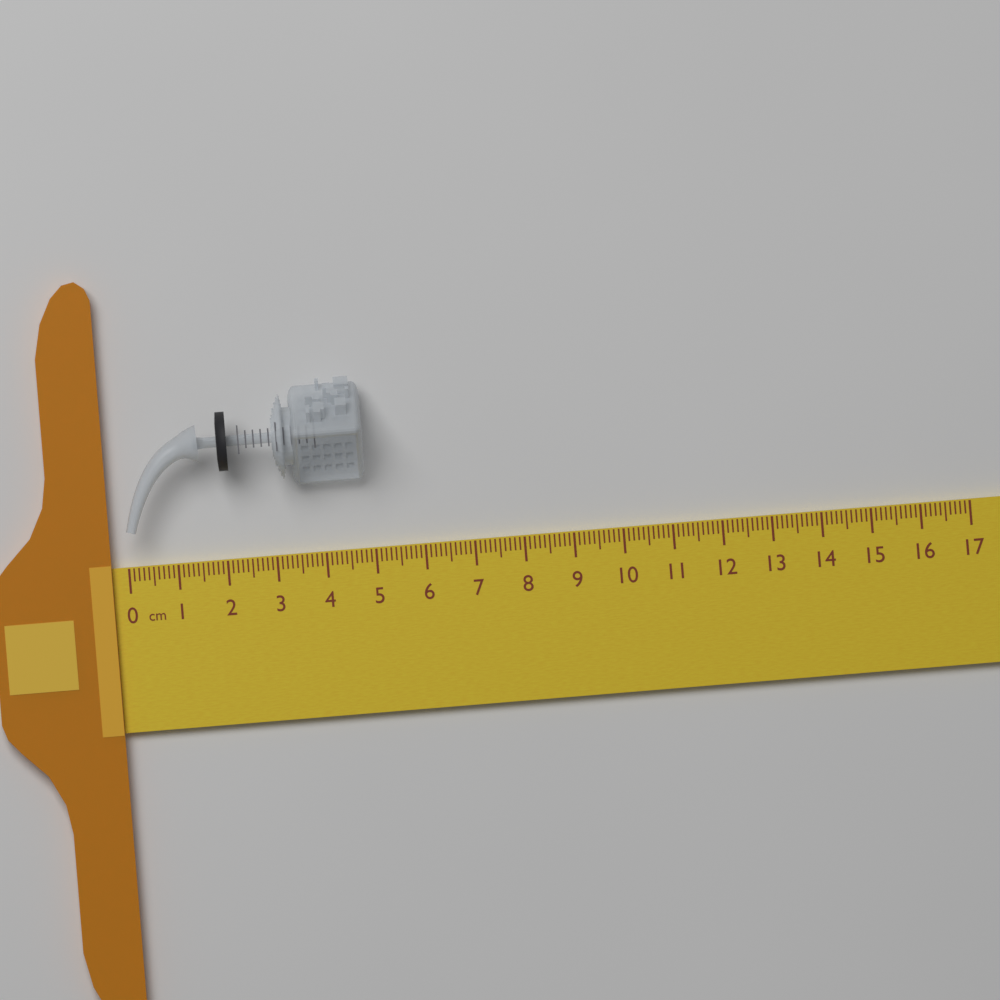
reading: 4.9 cm
